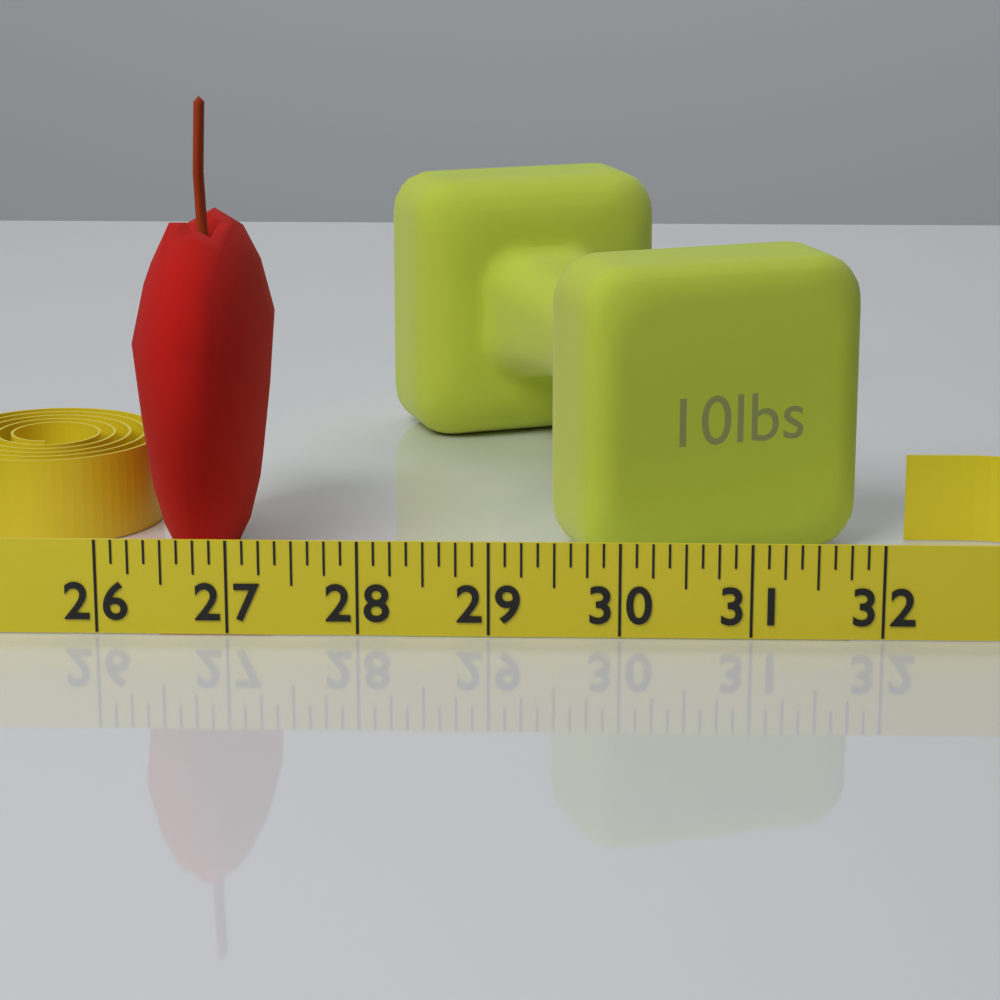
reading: 27.125 (no unit)
